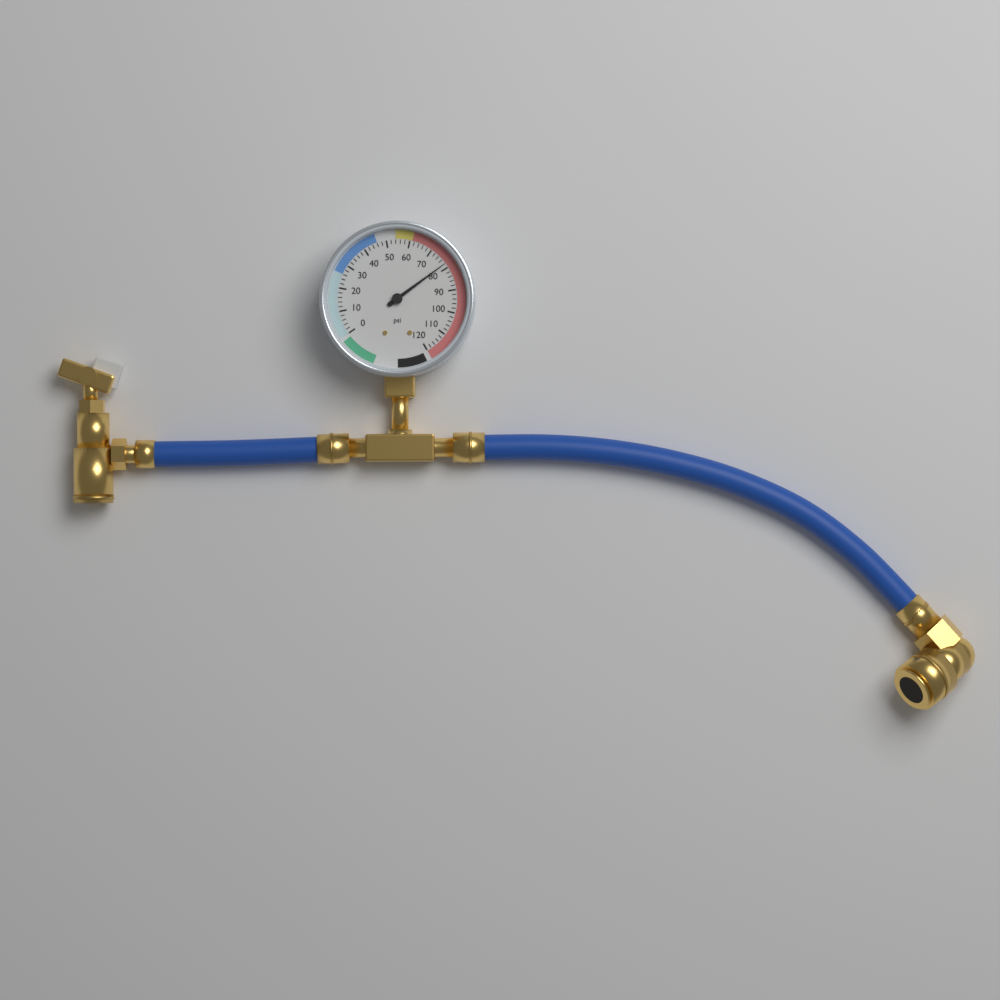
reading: 78 psi
